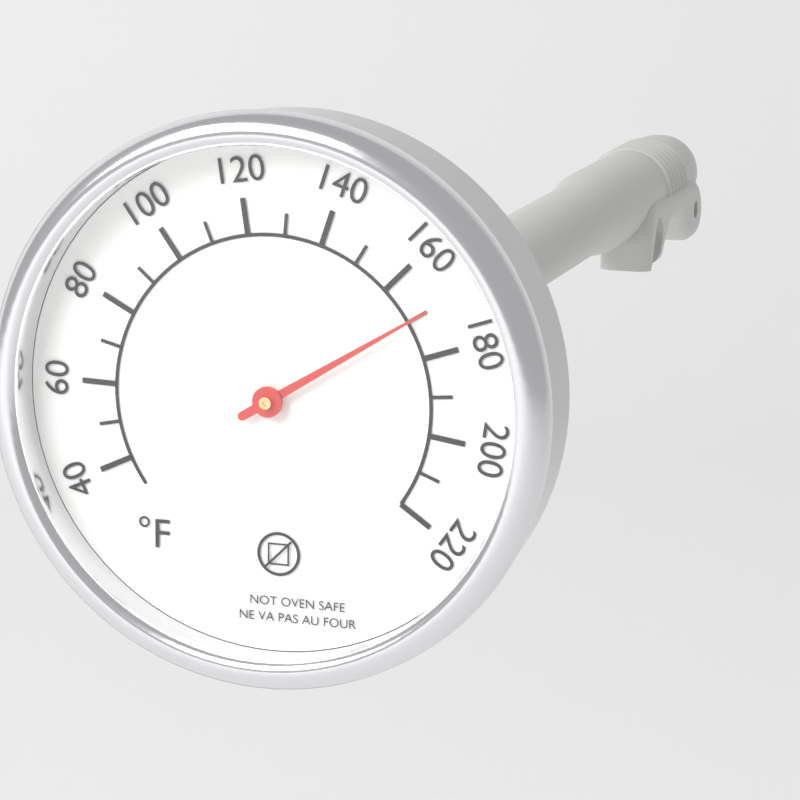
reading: 170 °F
